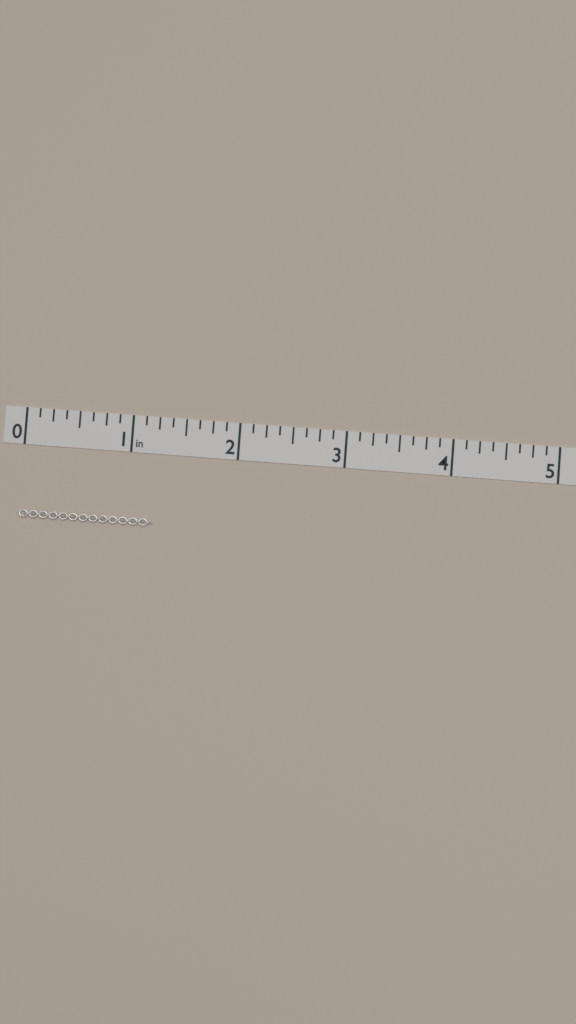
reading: 1.250 in
